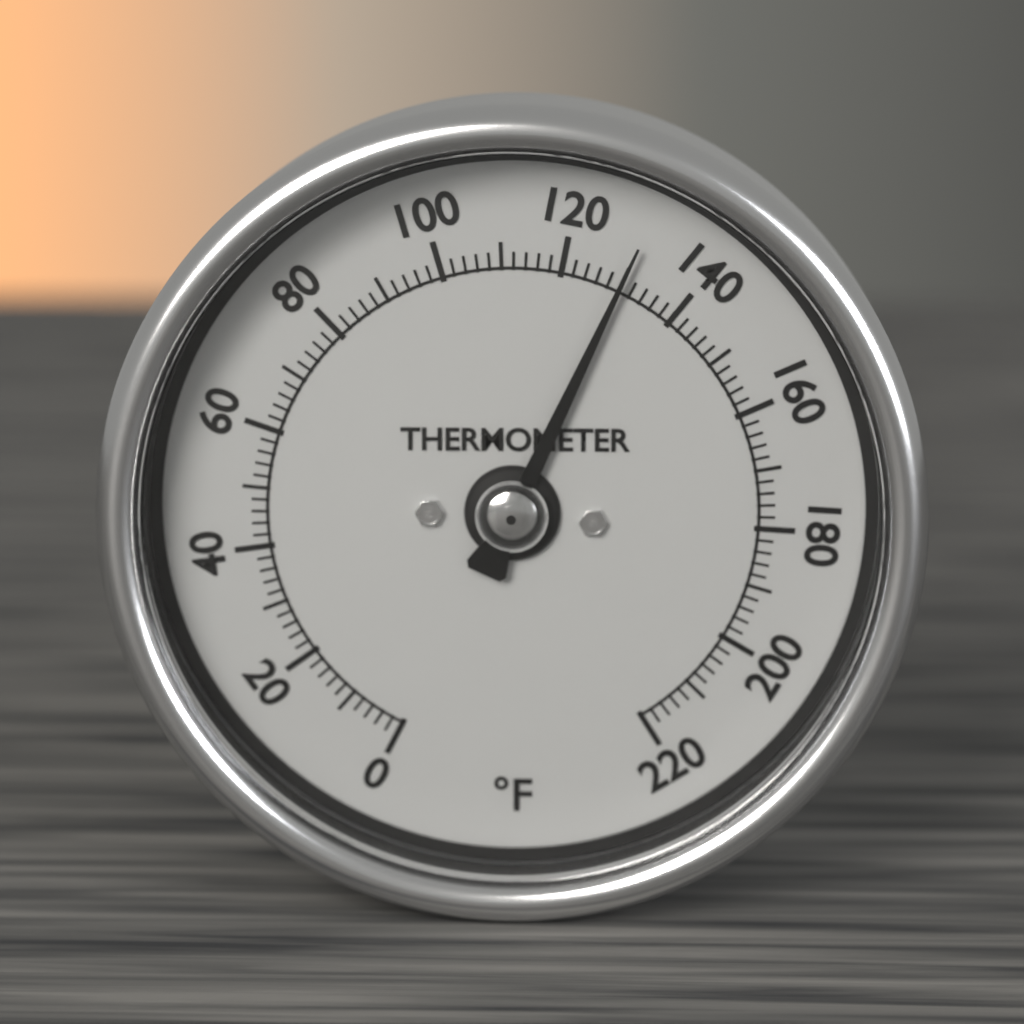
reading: 130 °F
